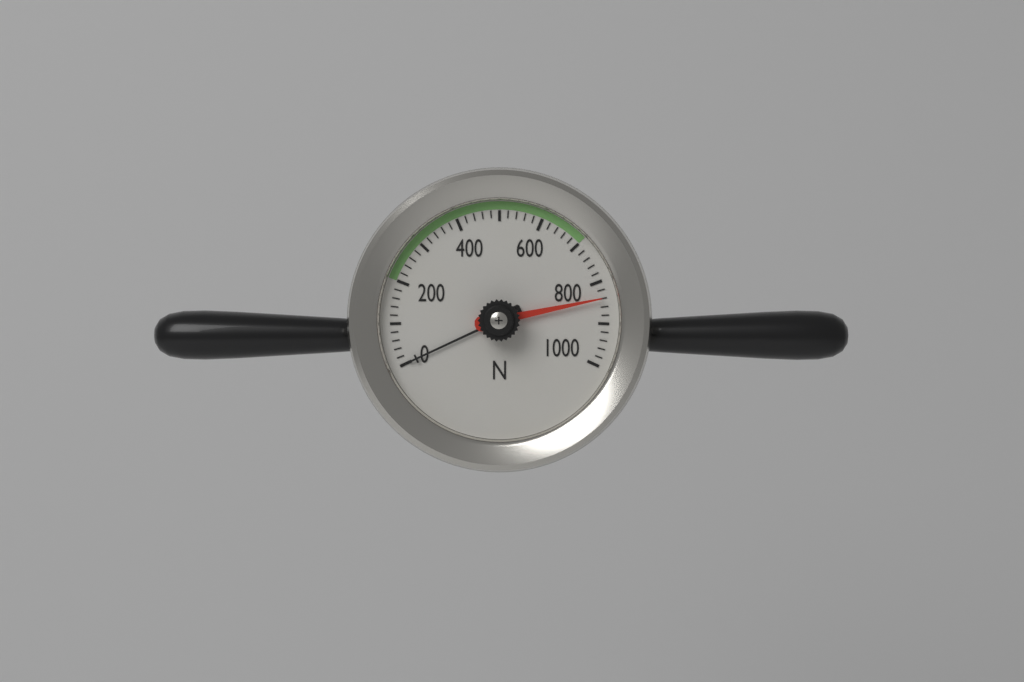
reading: 840 N
